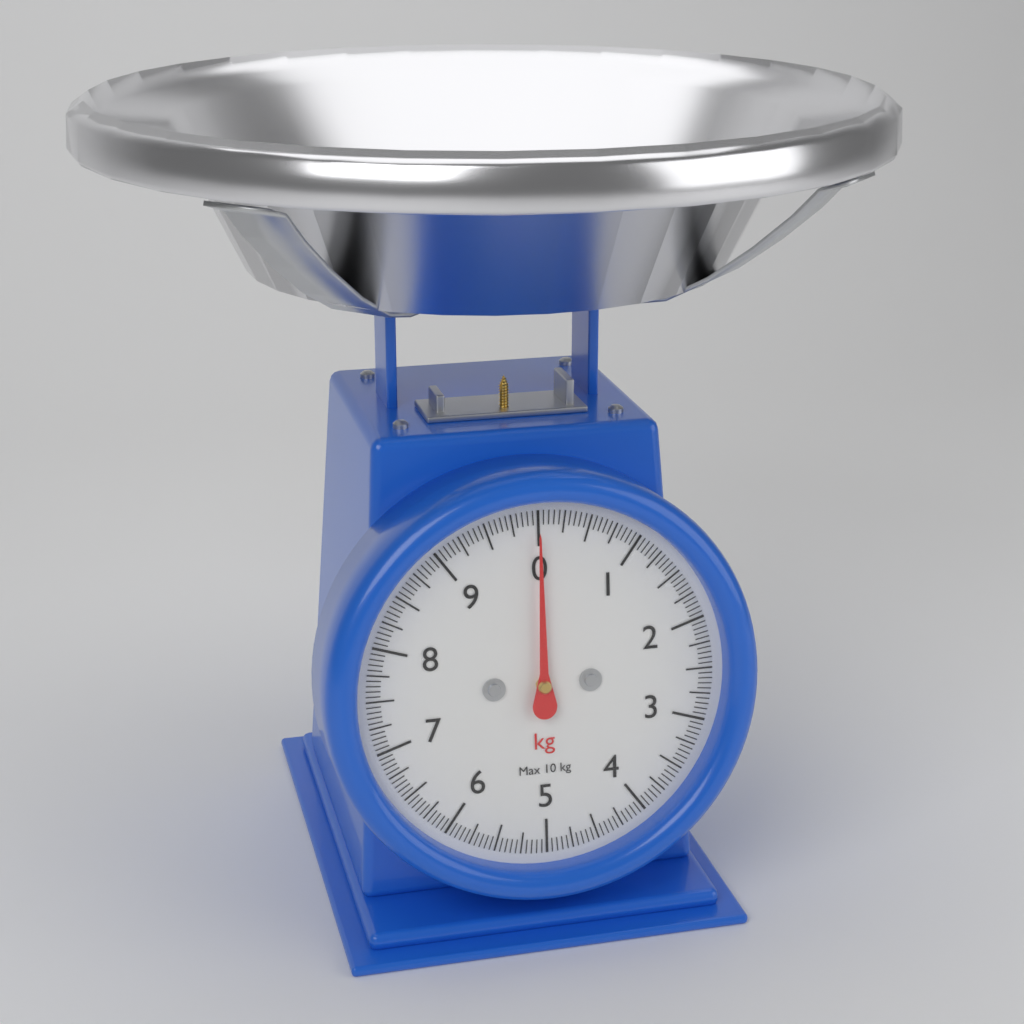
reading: 0.00 kg
